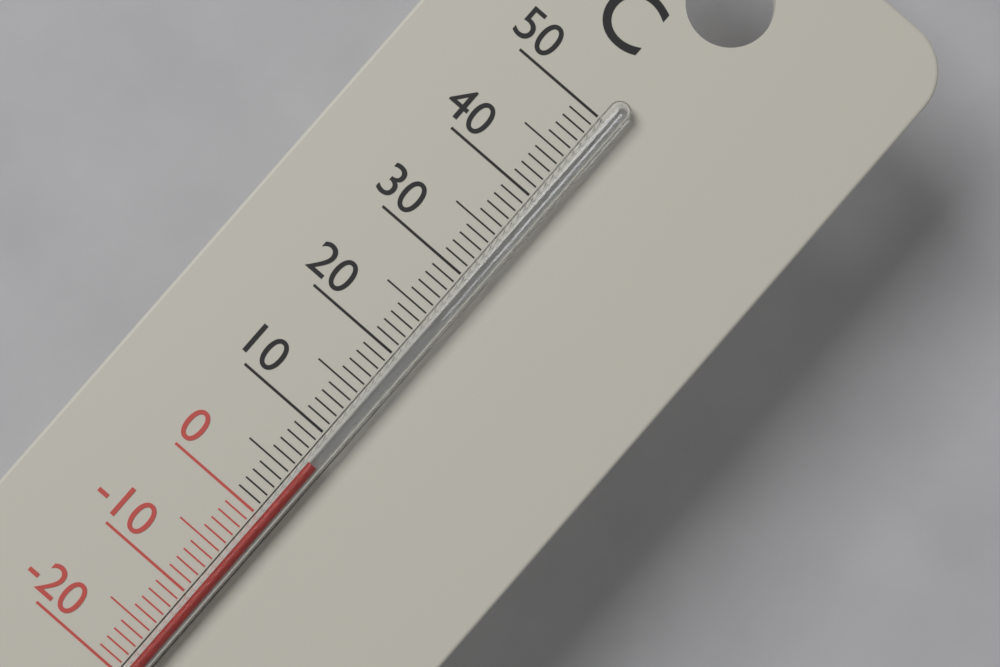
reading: 7 °C
